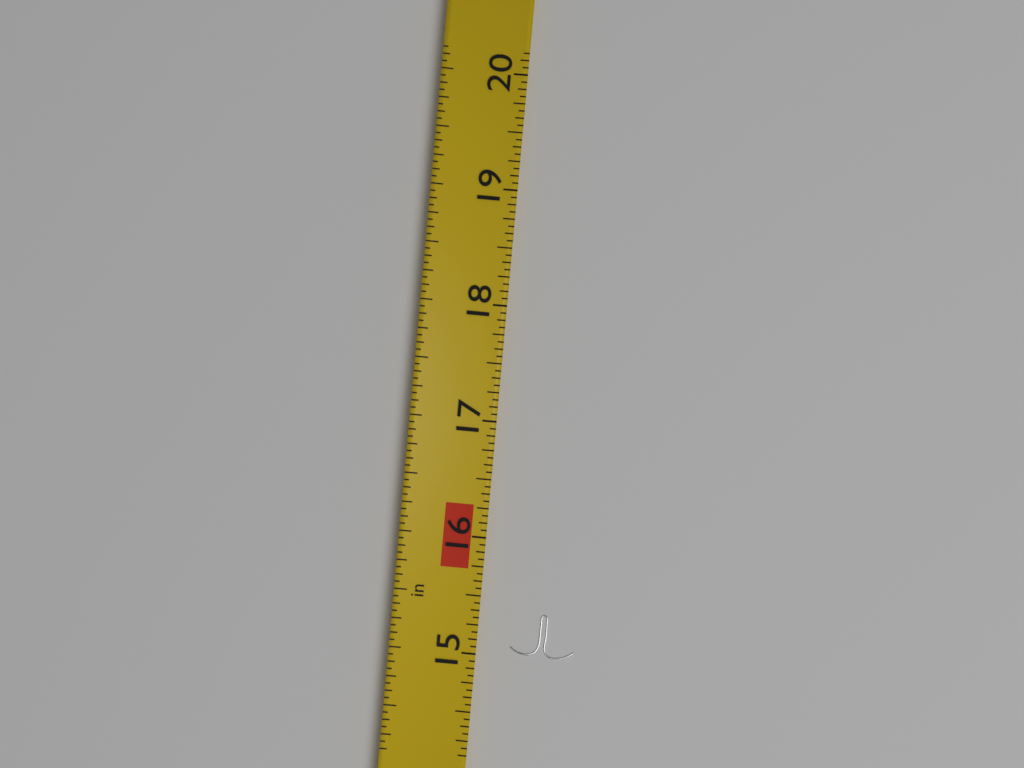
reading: 15.3750 in
